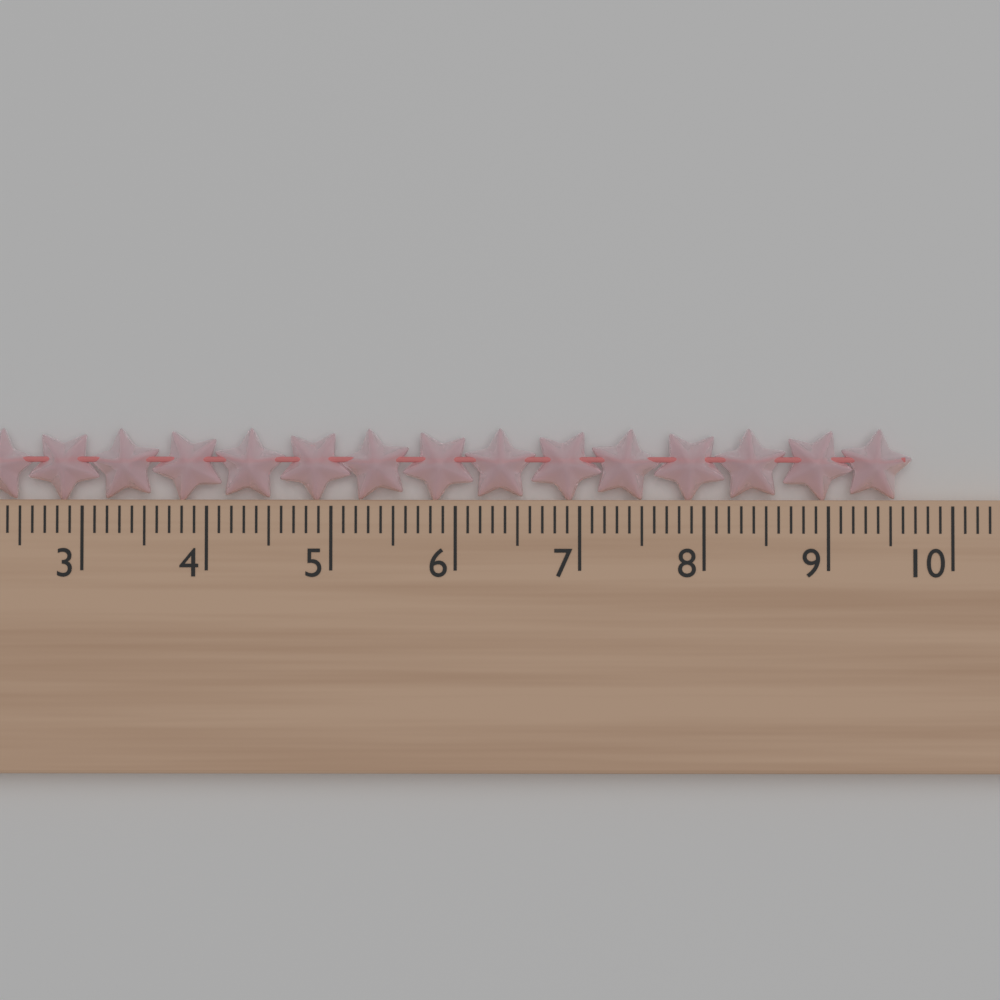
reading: 9.7 cm
